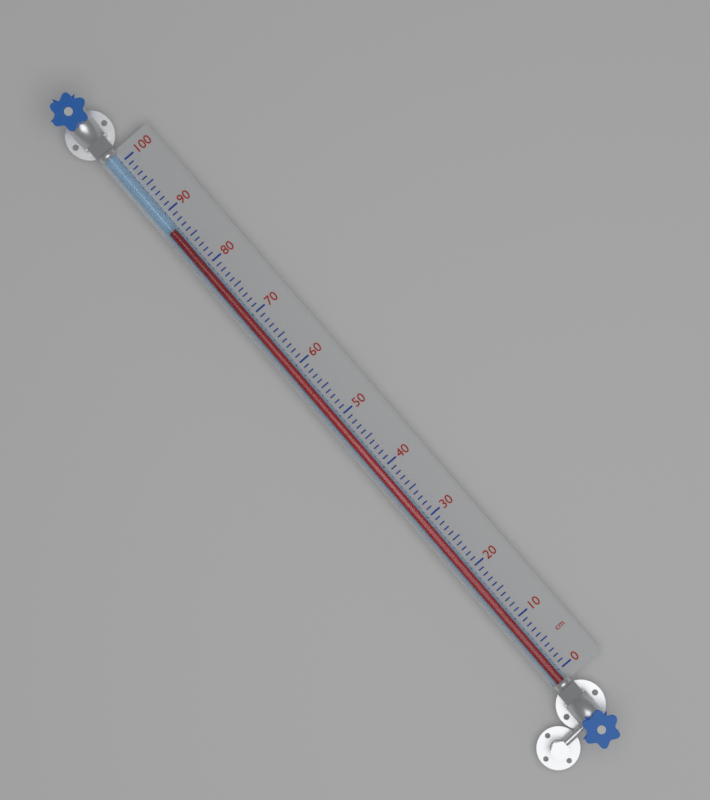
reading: 87 cm
